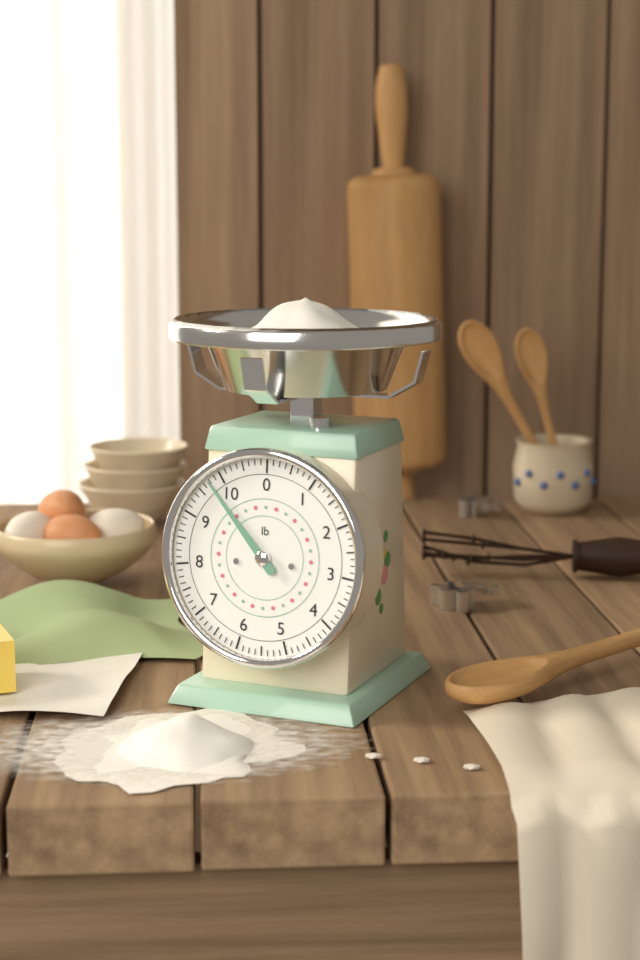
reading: 9.750 lb
